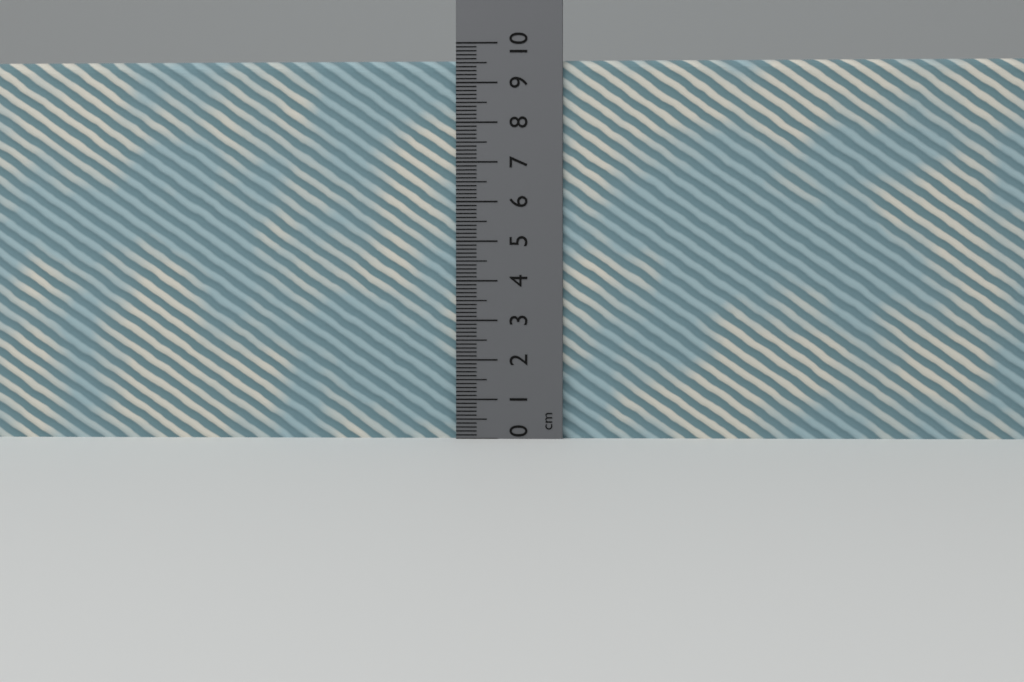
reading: 9.6 cm
